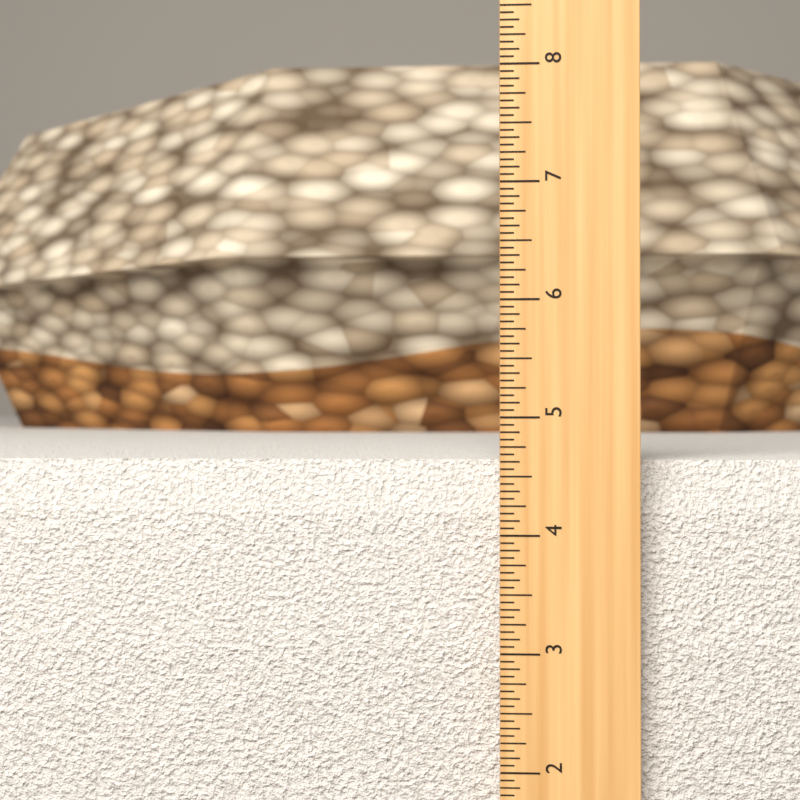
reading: 4.6250 in
